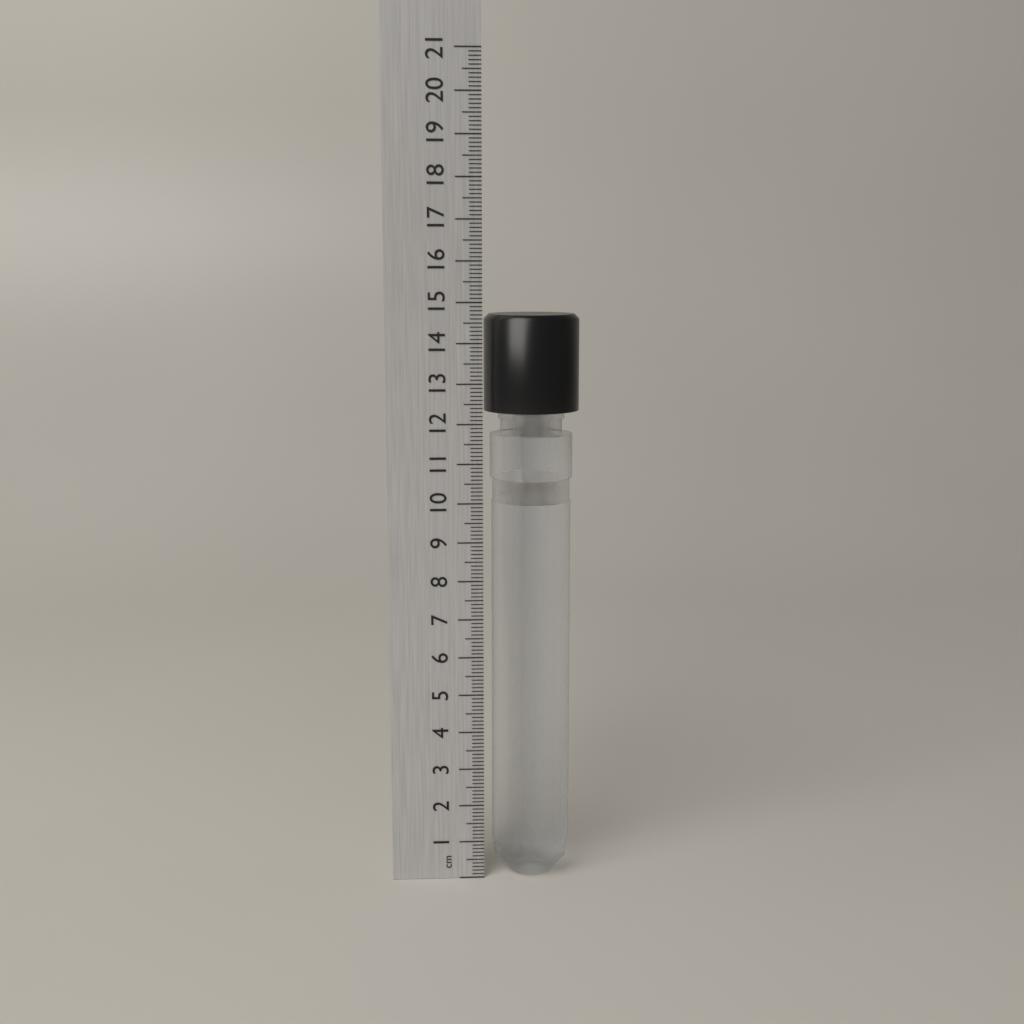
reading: 14.7 cm
